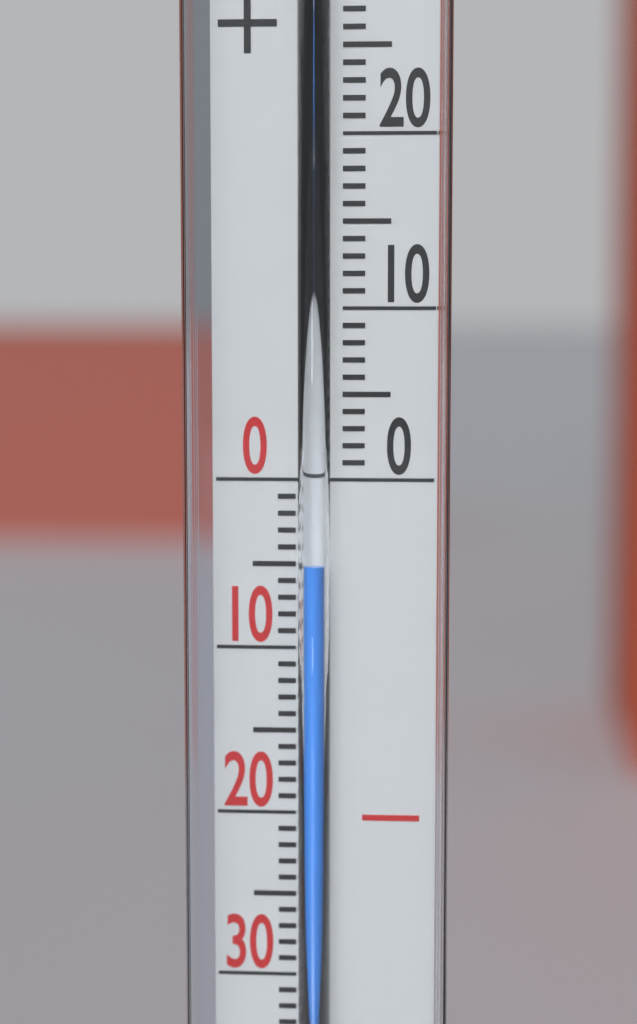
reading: -5 °C
